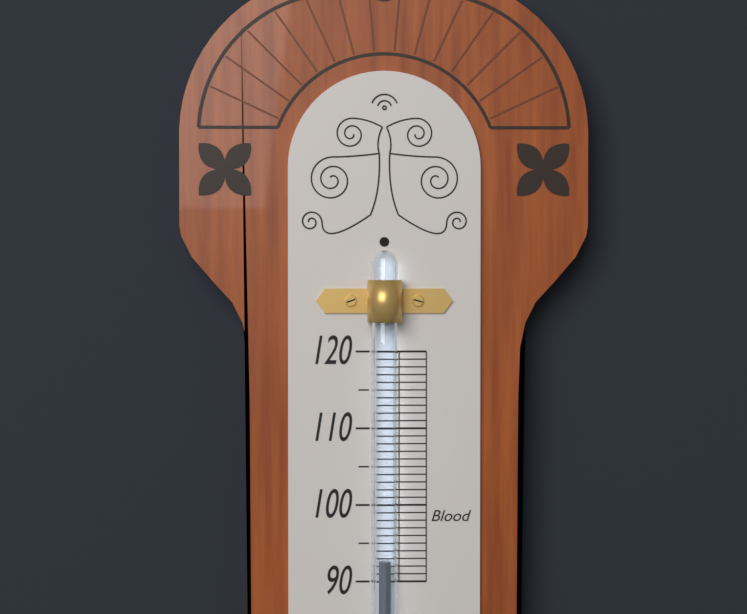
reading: 93 (no unit)
